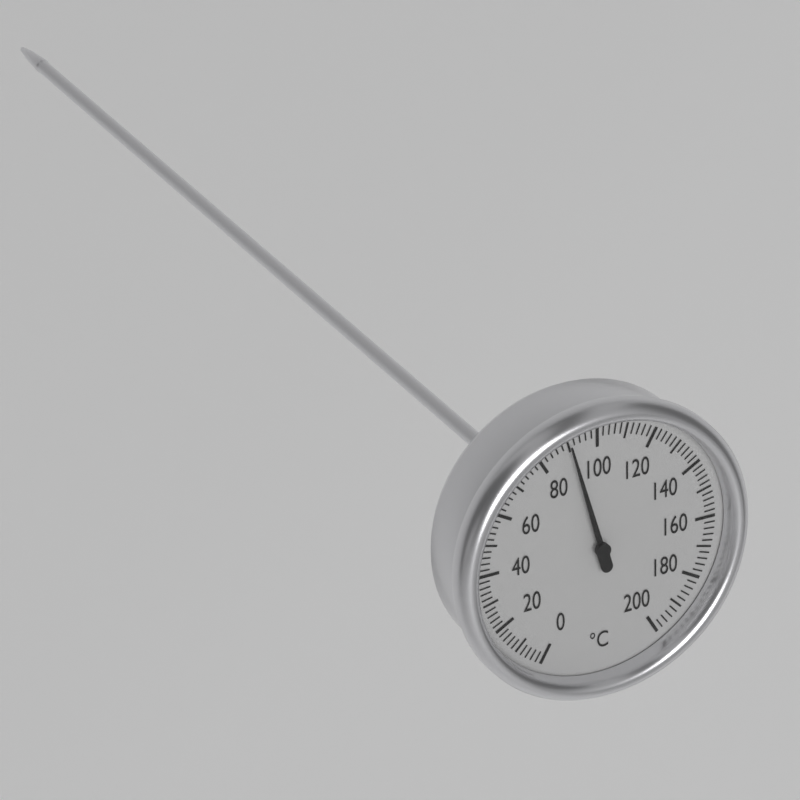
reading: 90 °C
